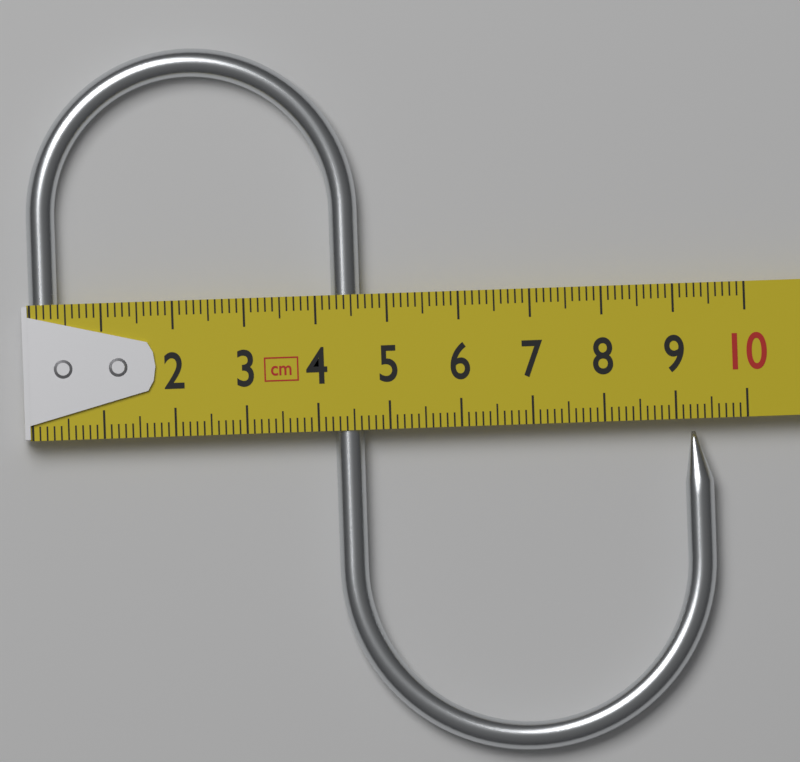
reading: 9.5 cm
